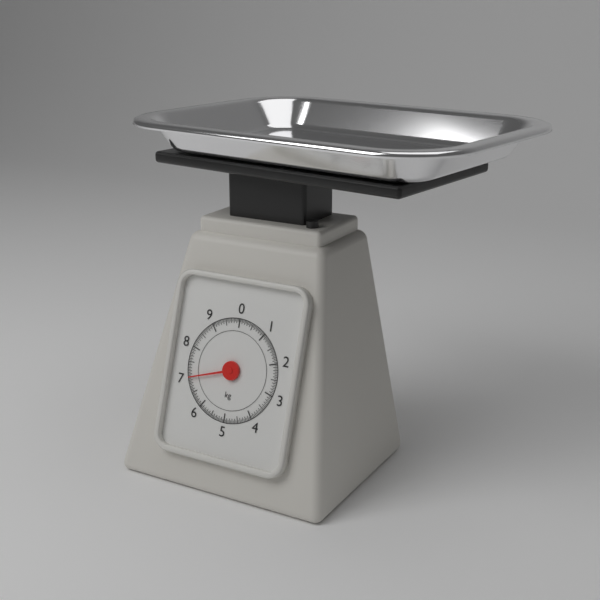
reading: 7.00 kg
